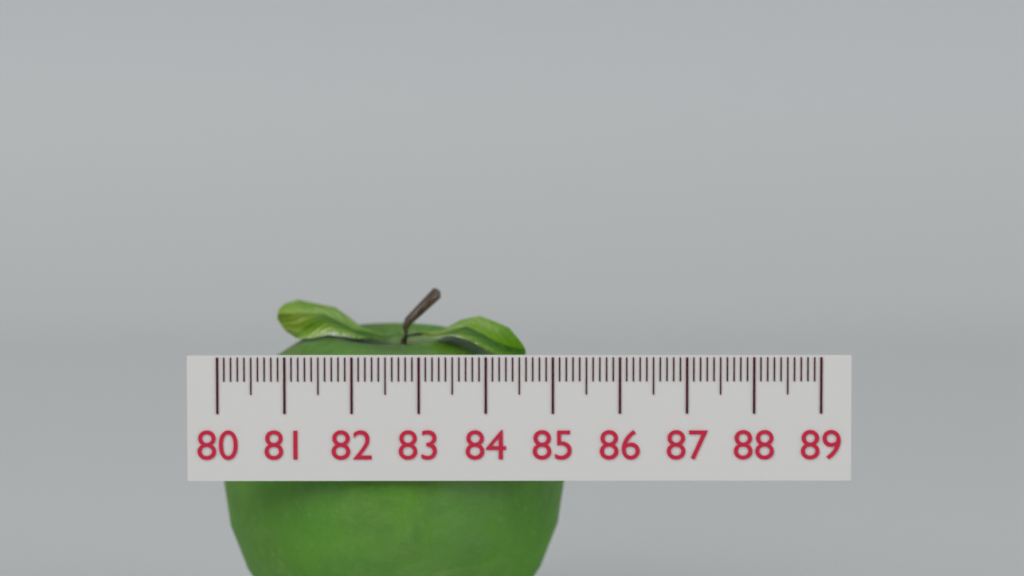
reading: 85.2 (no unit)
